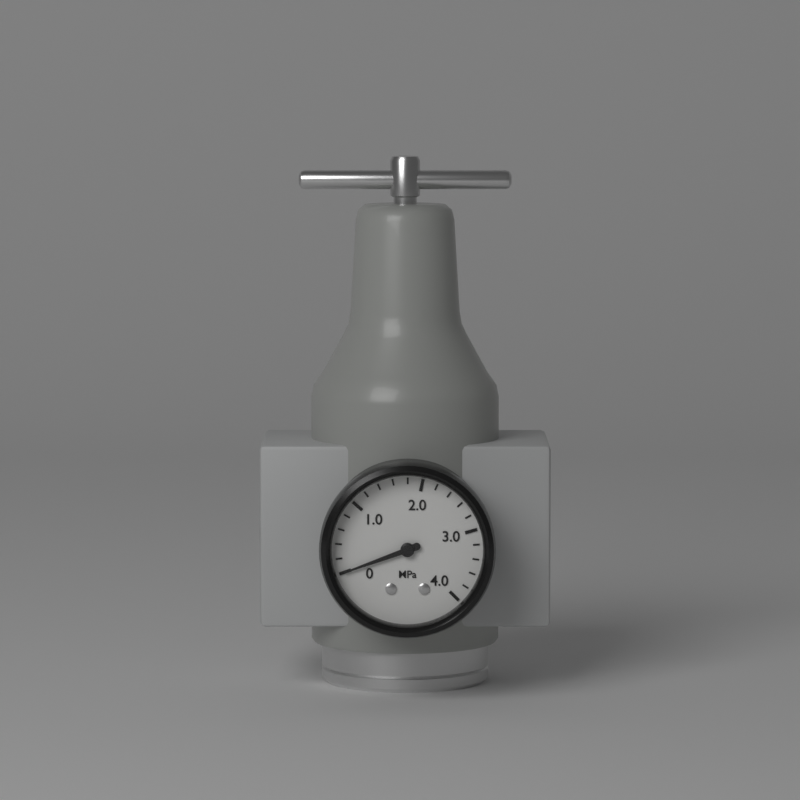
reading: 0.0 MPa
